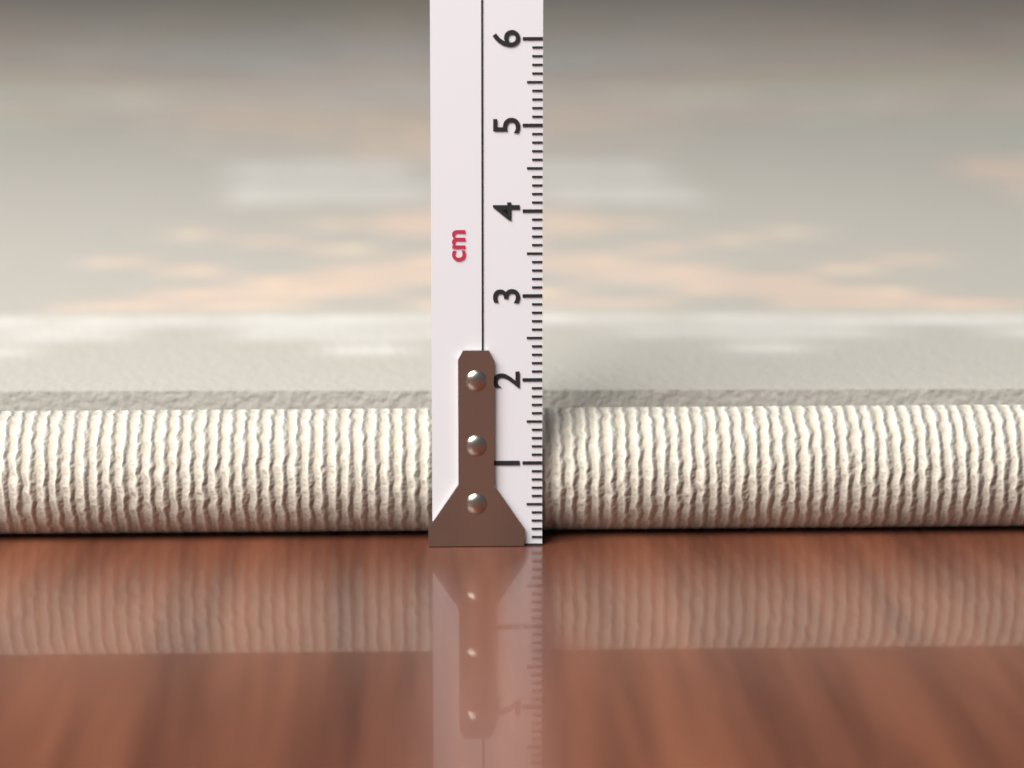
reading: 1.5 cm
